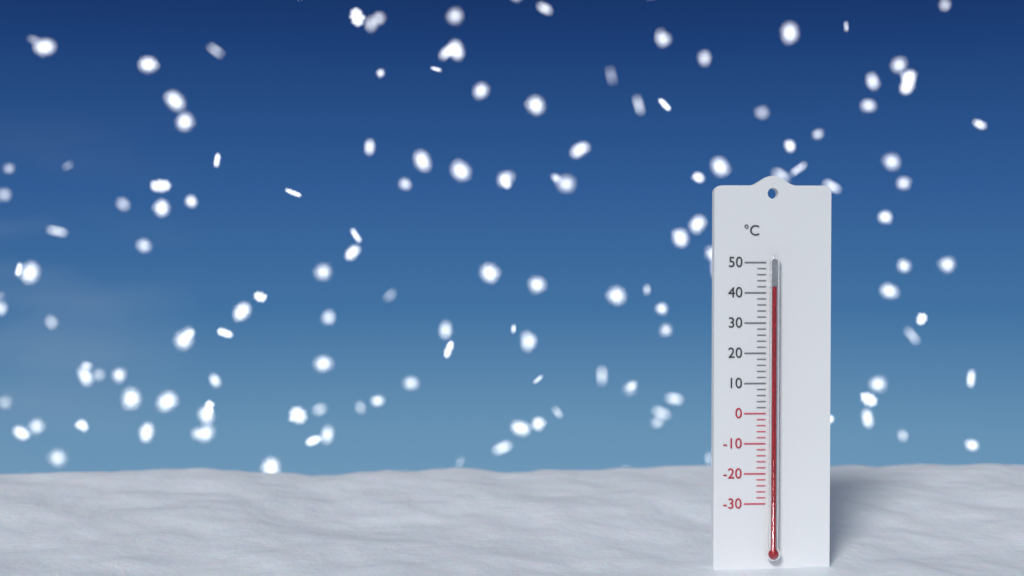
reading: 42 °C
